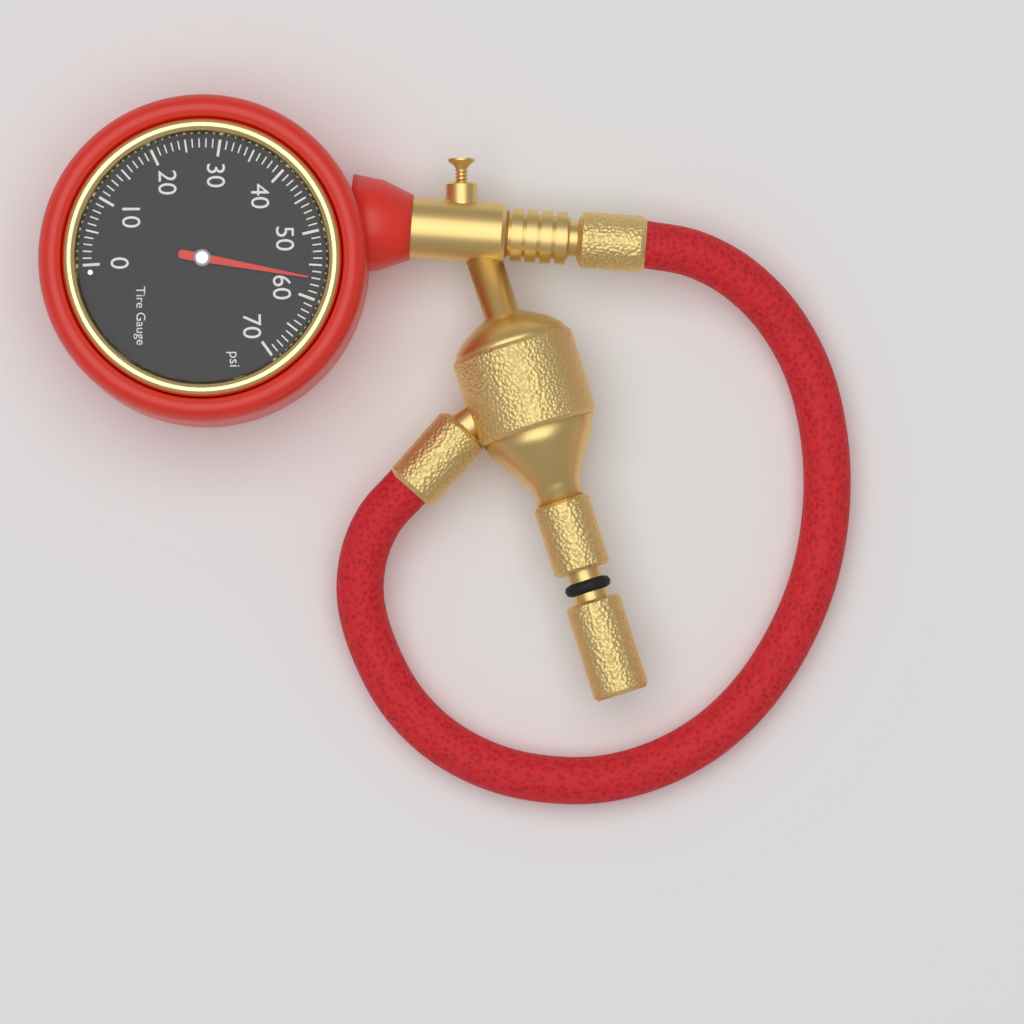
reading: 57 psi
